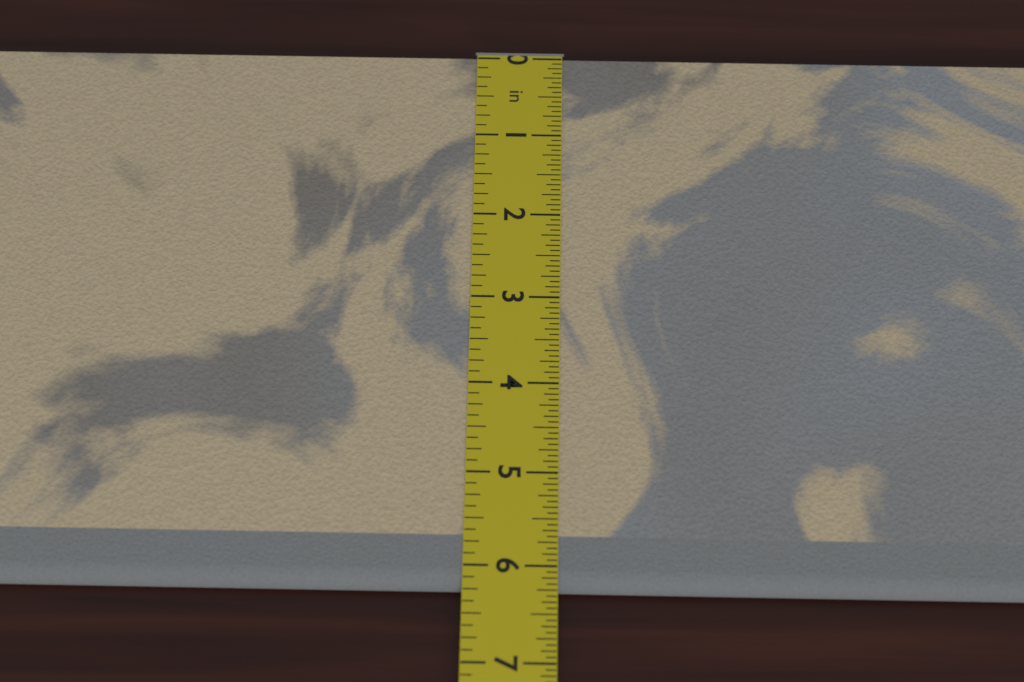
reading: 6.2500 in
